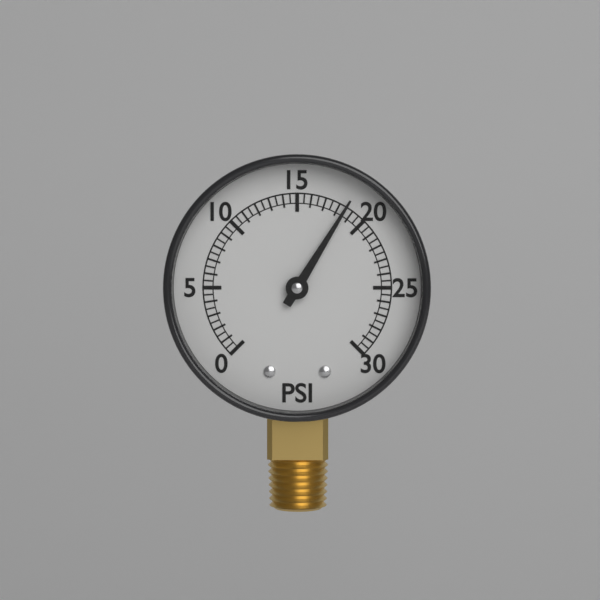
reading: 18.5 psi
